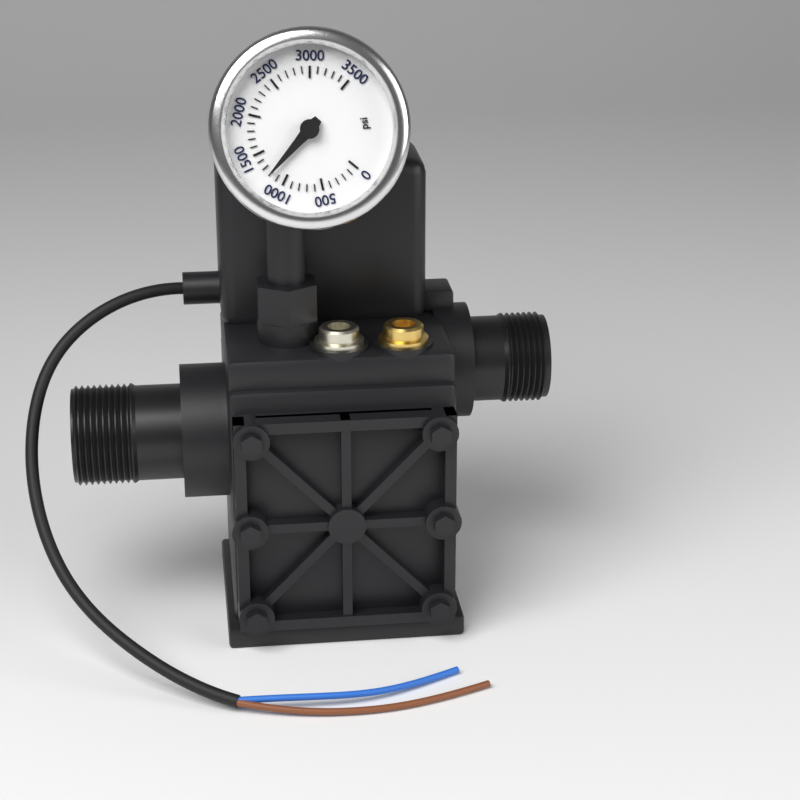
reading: 1200 psi
